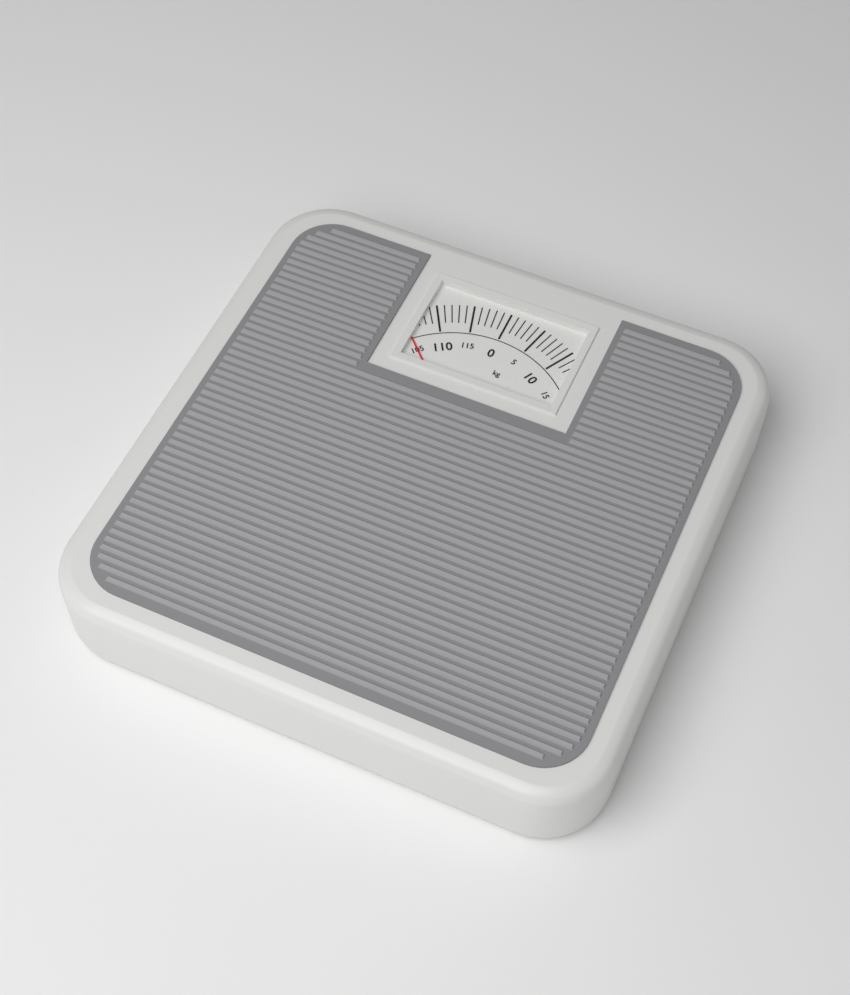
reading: 105 kg
